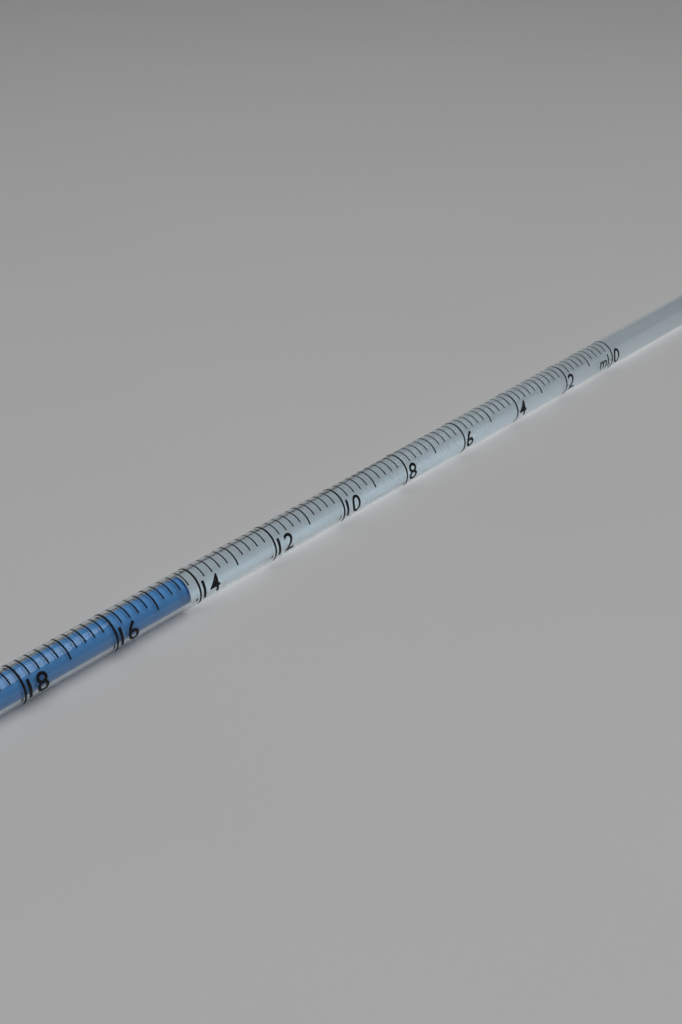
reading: 14.2 ml
